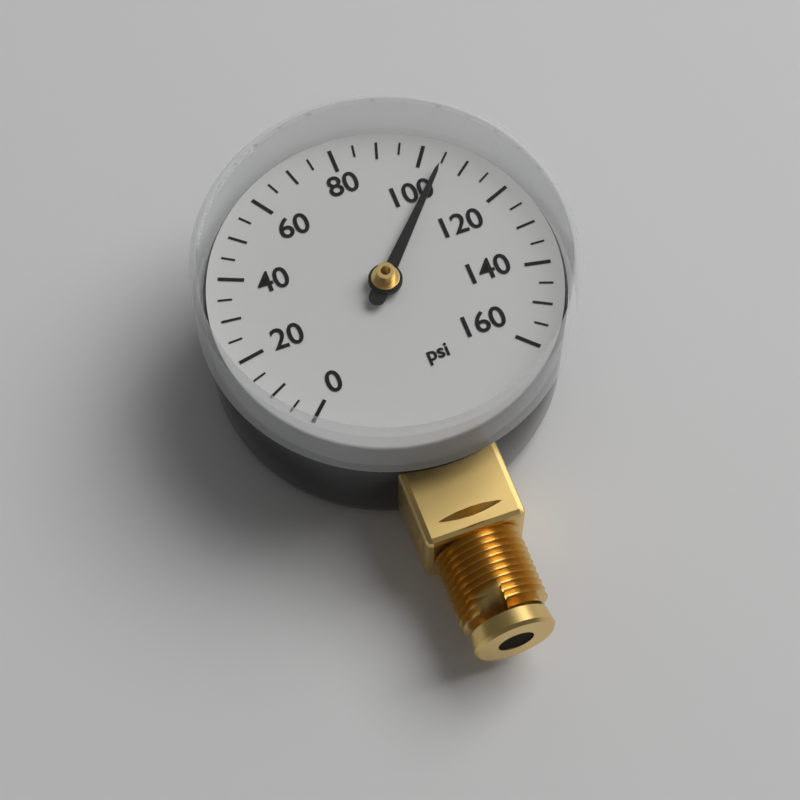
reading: 105 psi
